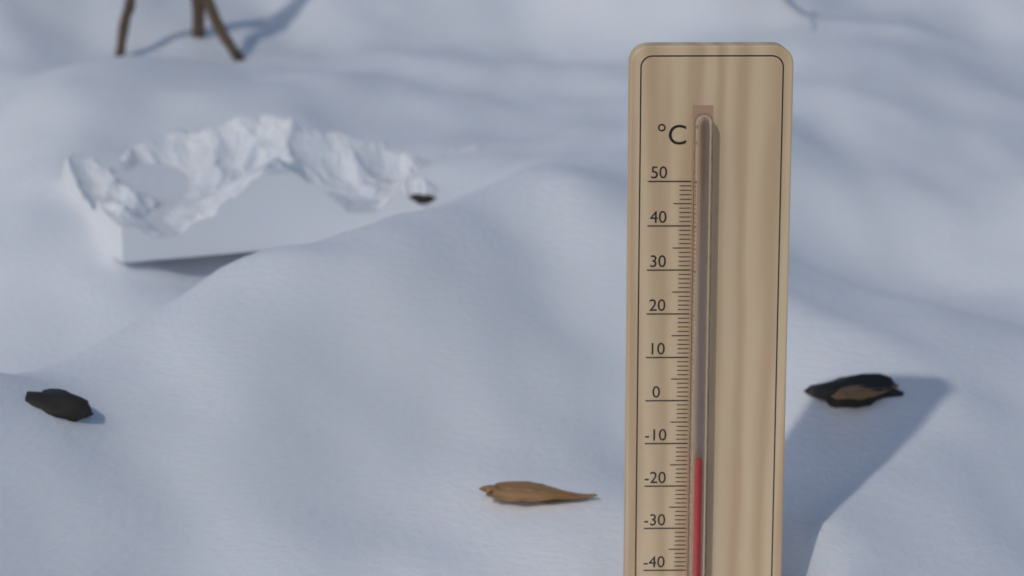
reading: -13 °C
